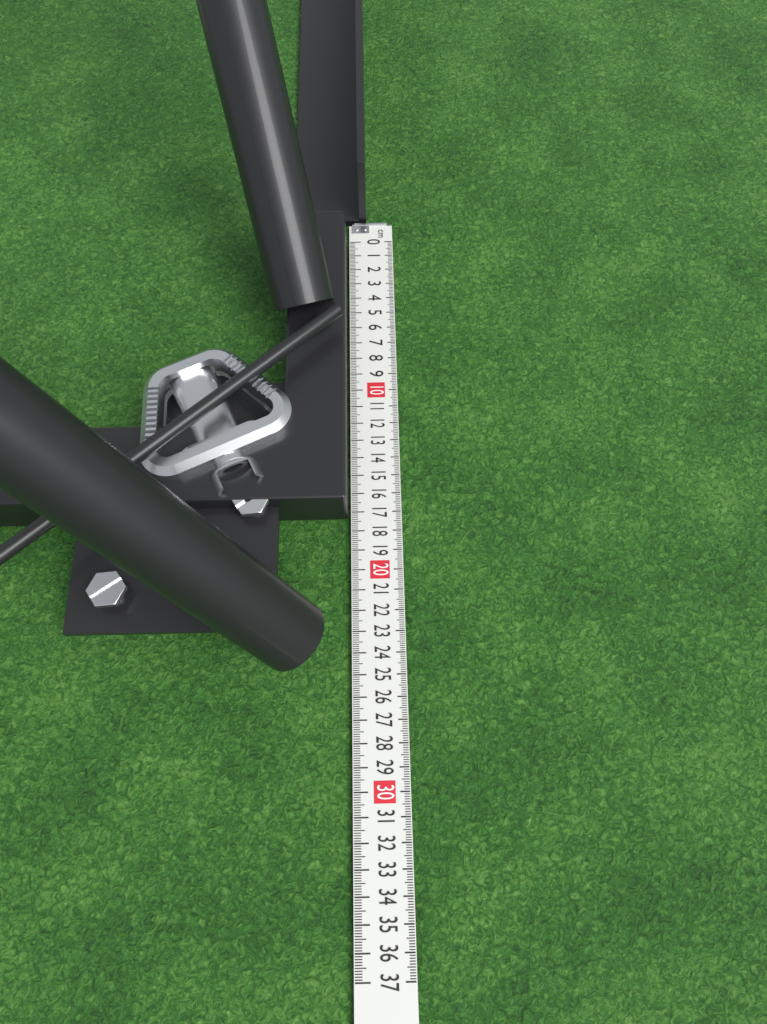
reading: 17.3 cm
